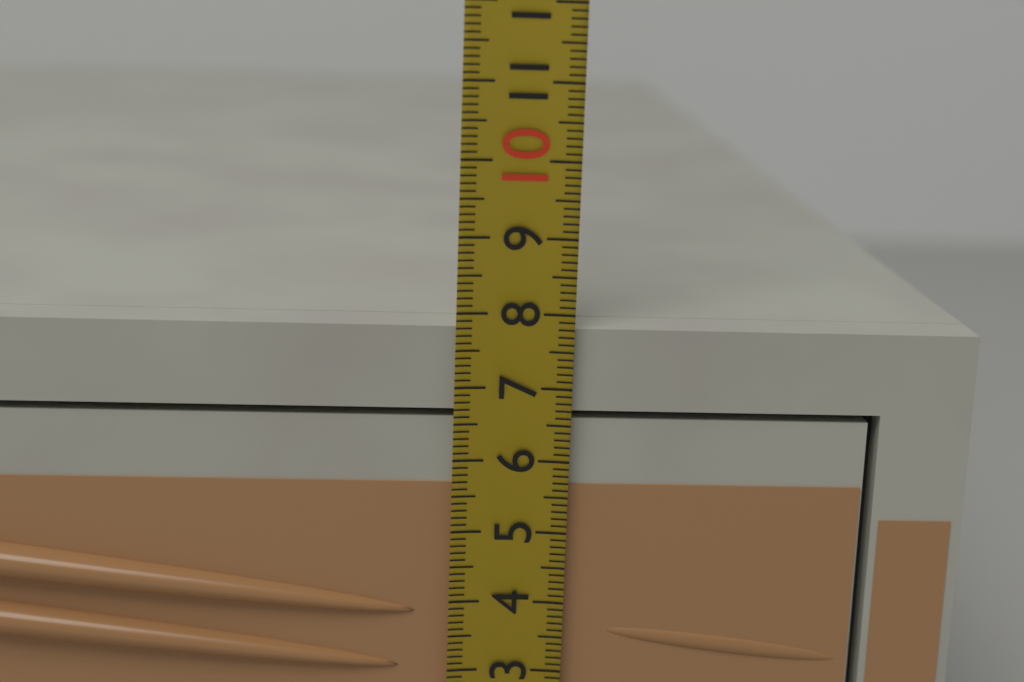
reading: 7.8 (no unit)
